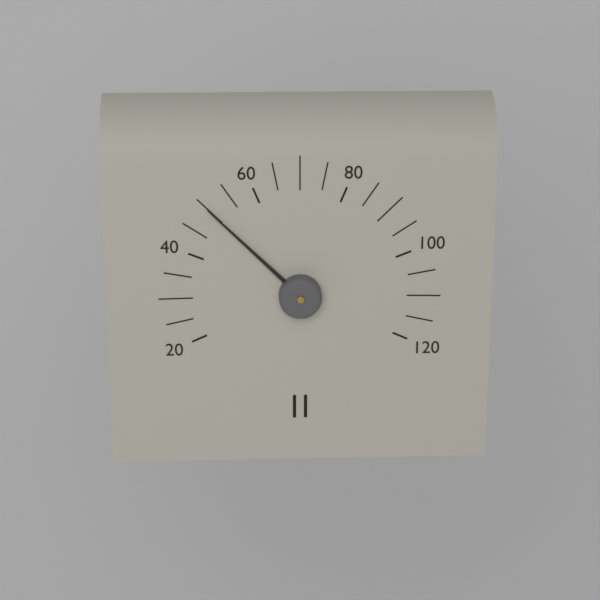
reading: 50 (no unit)
